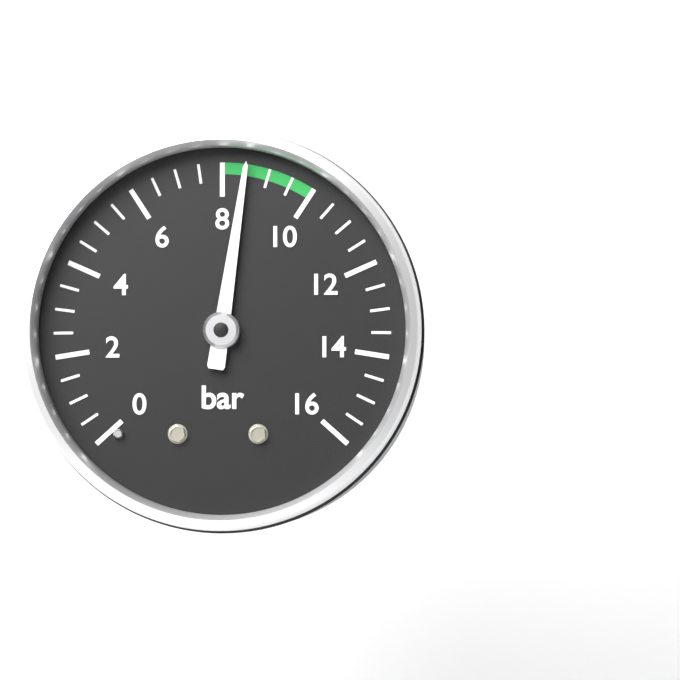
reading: 8.5 bar
